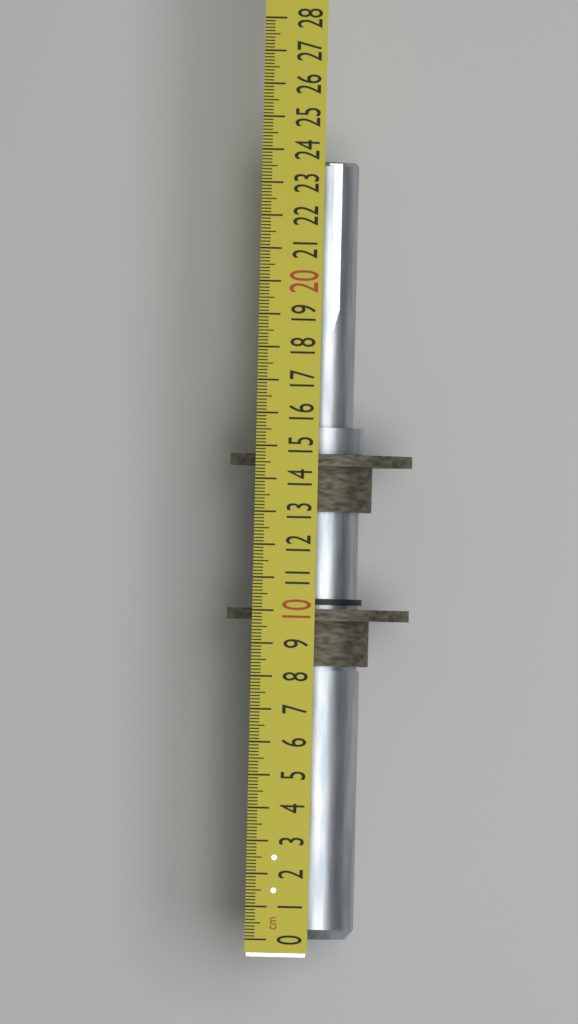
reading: 23.7 cm
